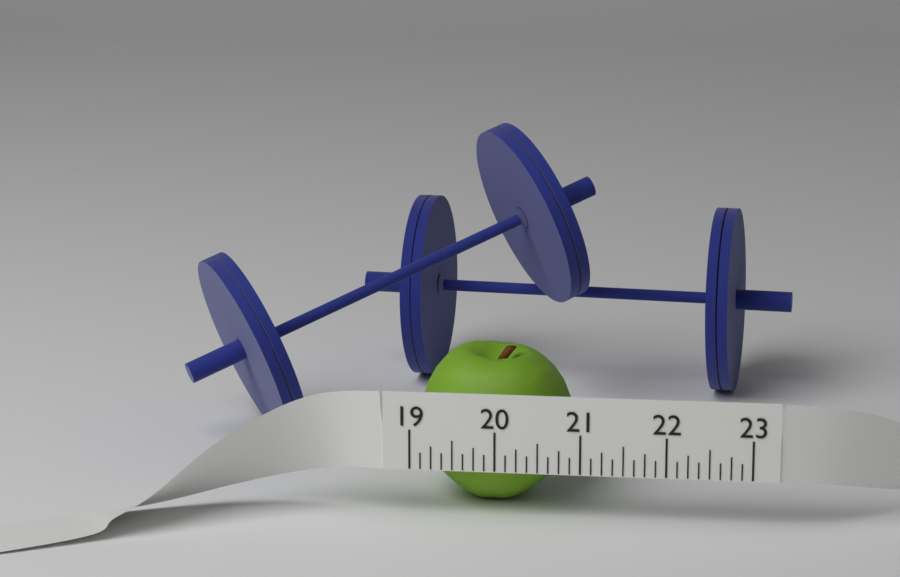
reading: 20.875 (no unit)
